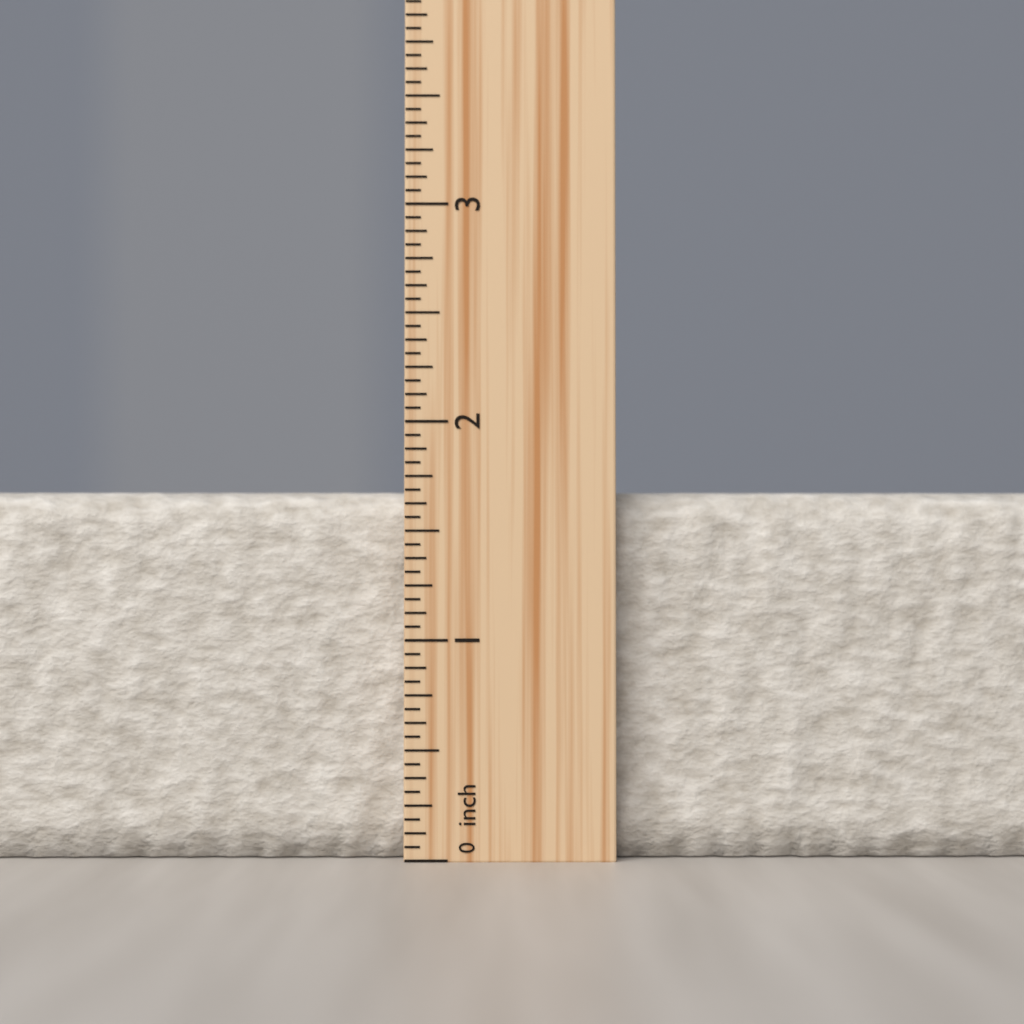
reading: 1.6875 inch
